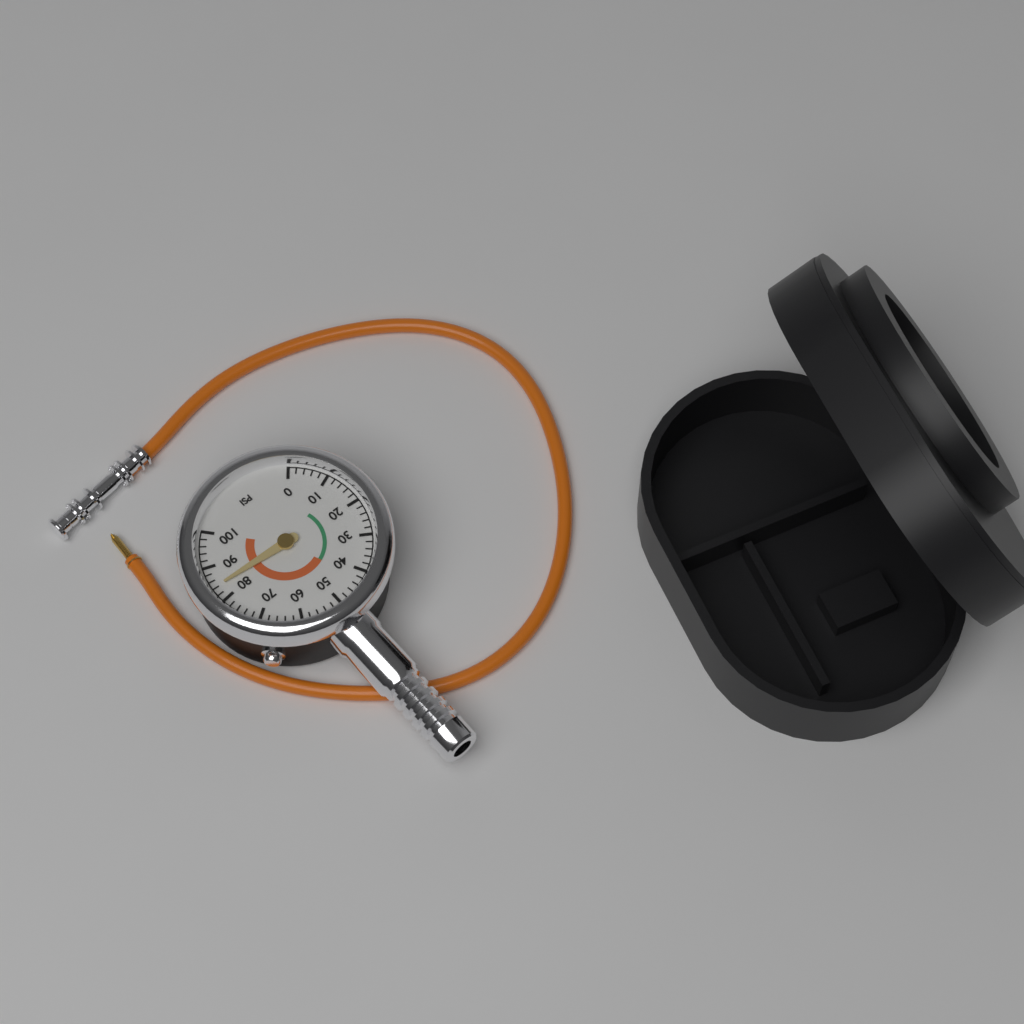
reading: 84 psi
